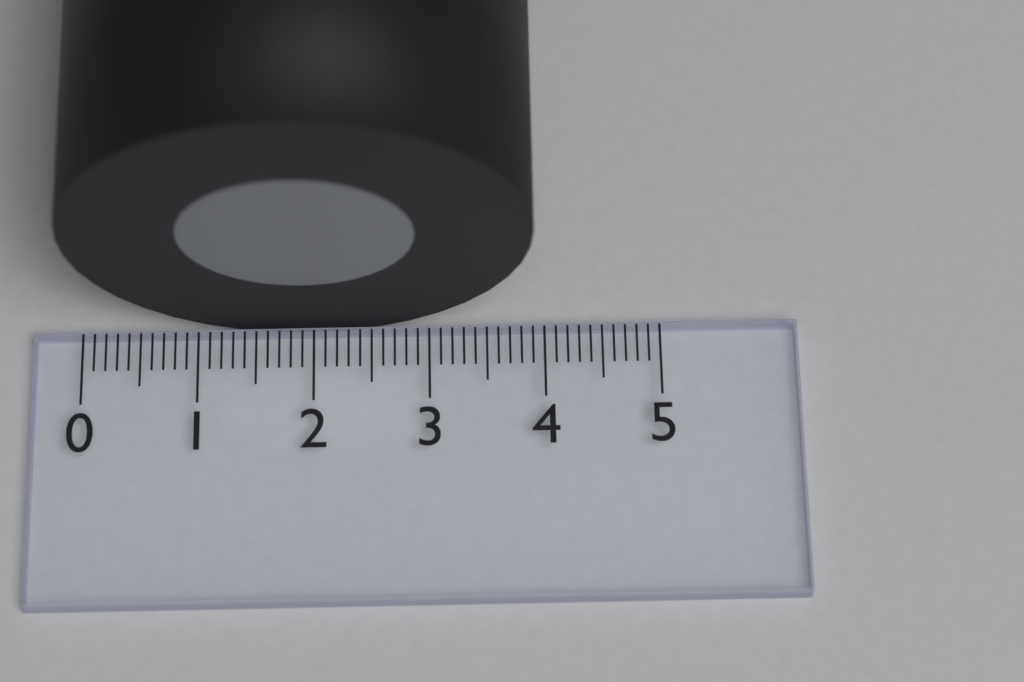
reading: 3.9 (no unit)
